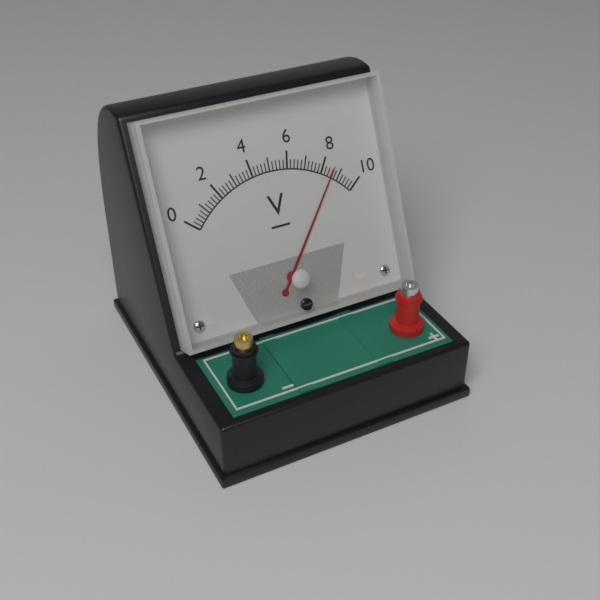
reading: 8.6 V
